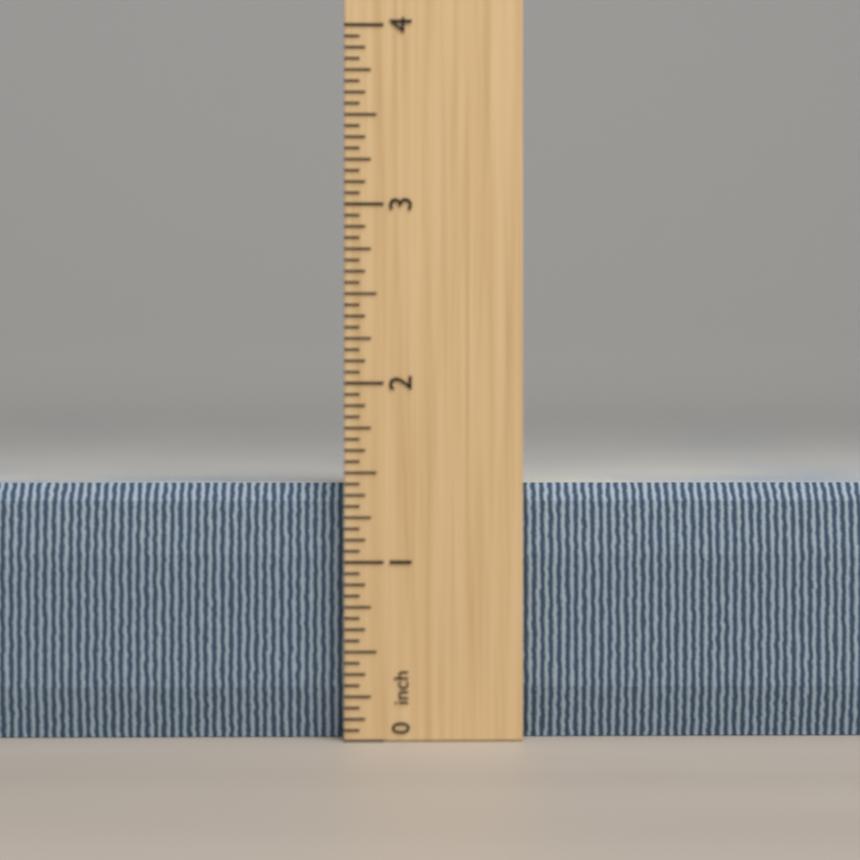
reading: 1.4375 inch
